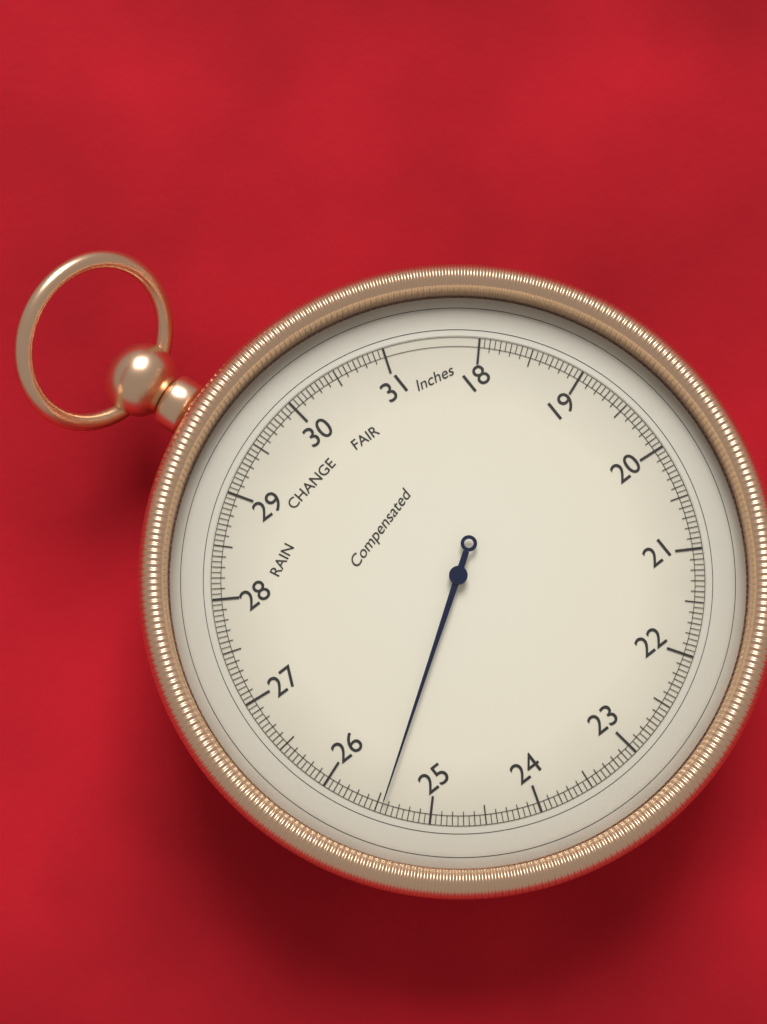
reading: 25.45 inHg
